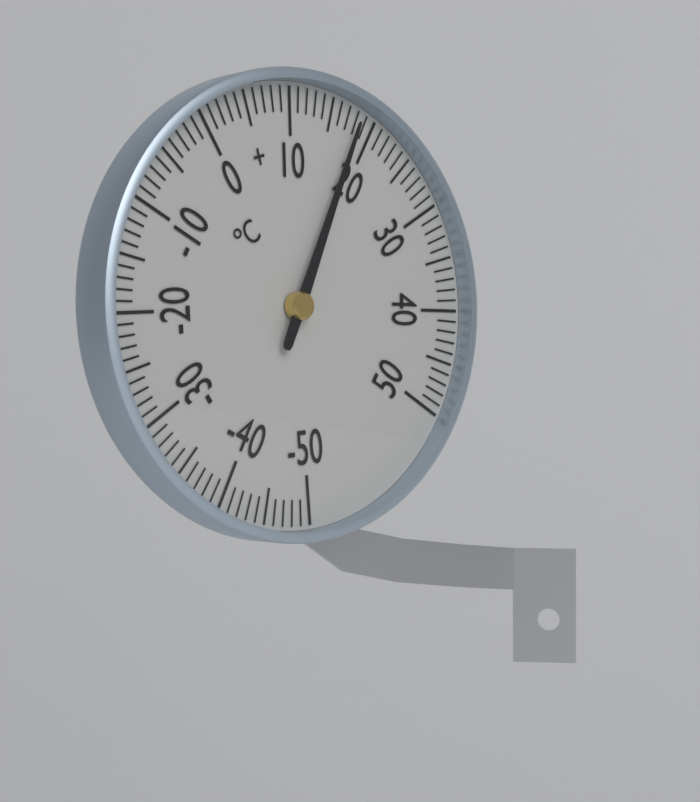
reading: 18 °C
